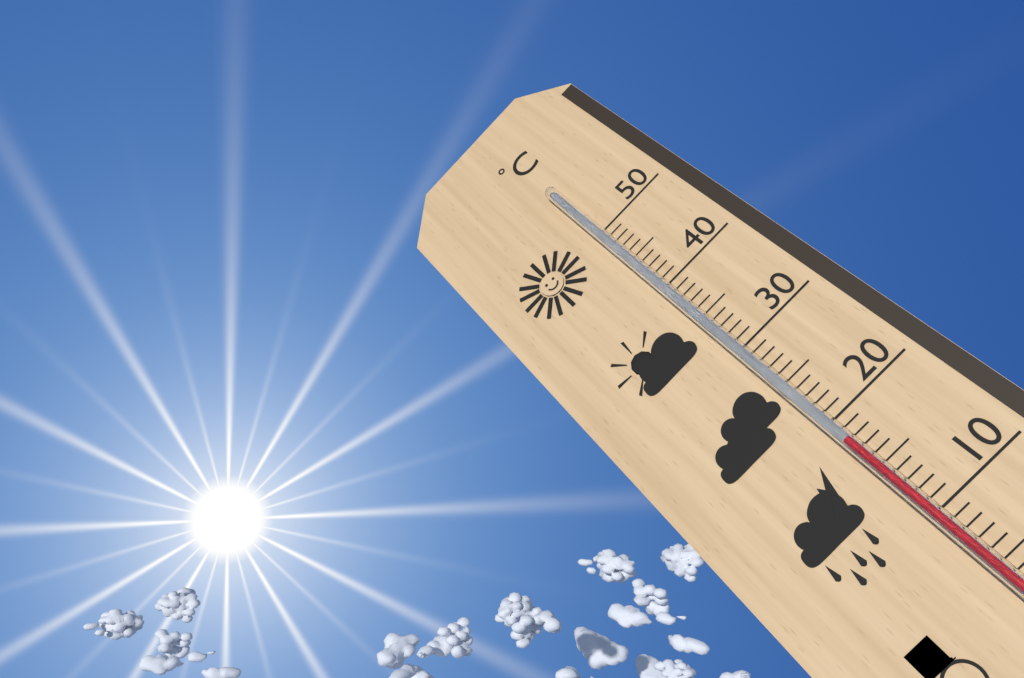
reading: 18 °C
